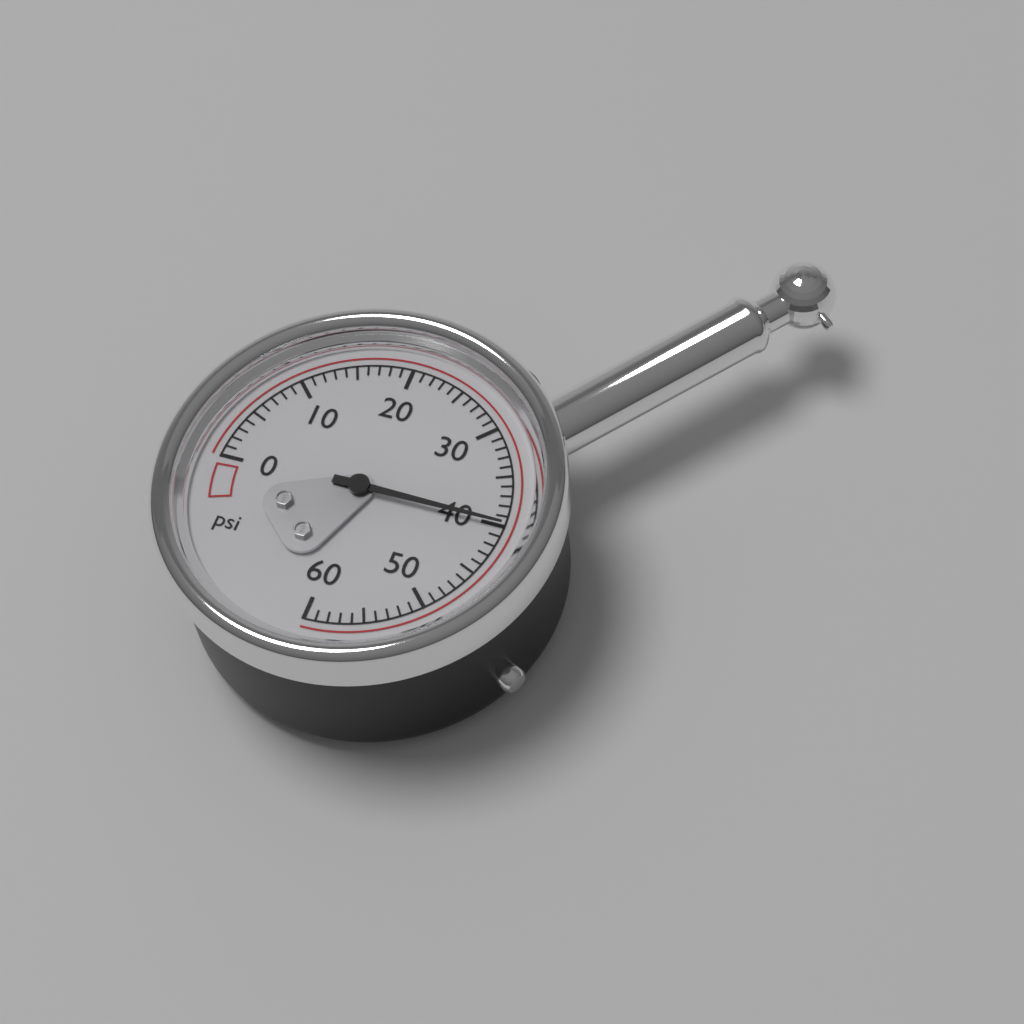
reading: 40 psi
